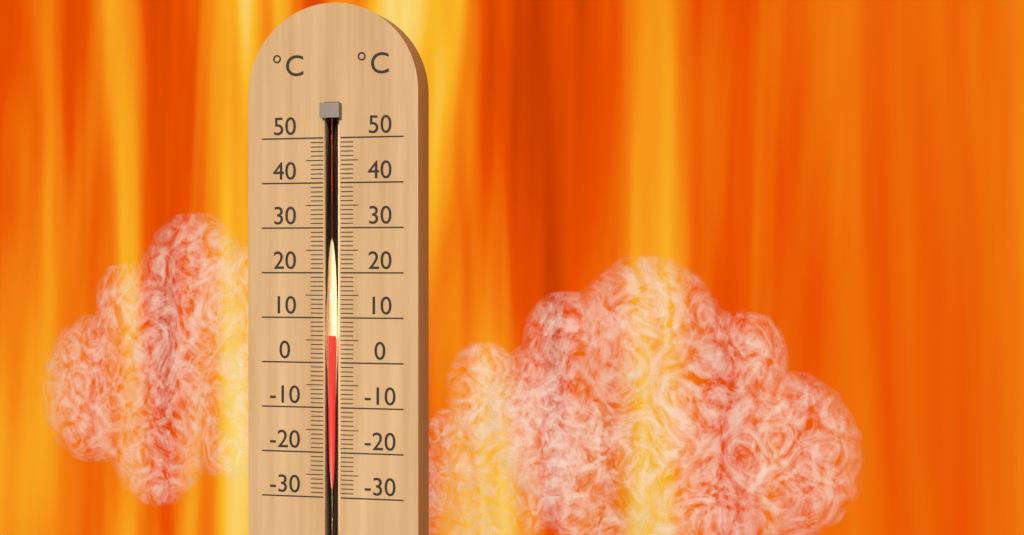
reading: 6 °C
